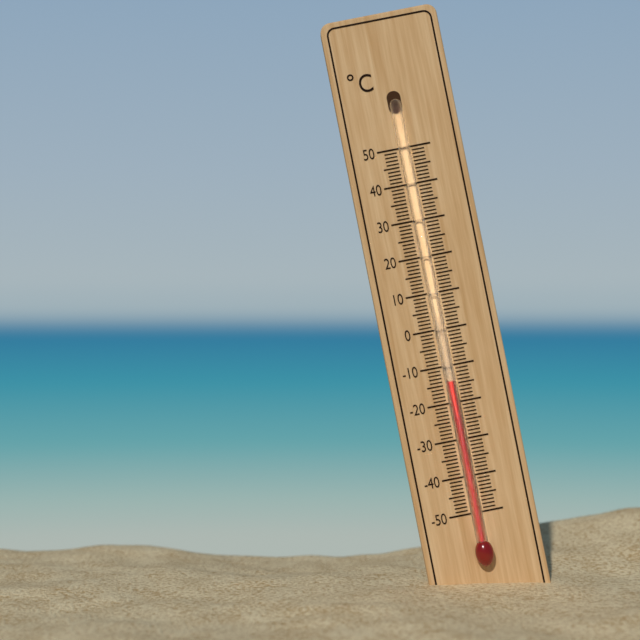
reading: -14 °C
